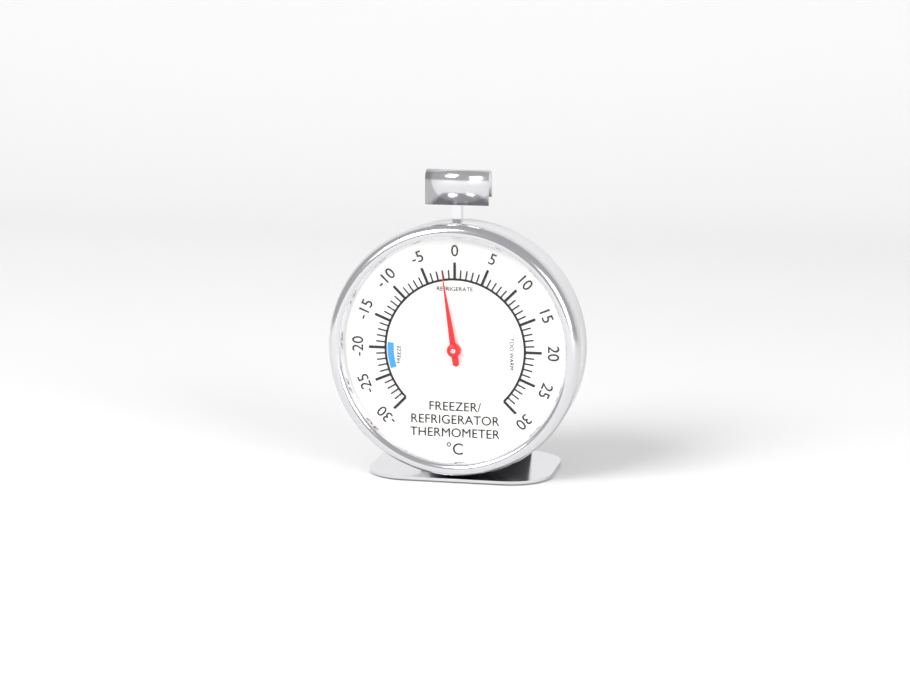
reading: -2 °C
